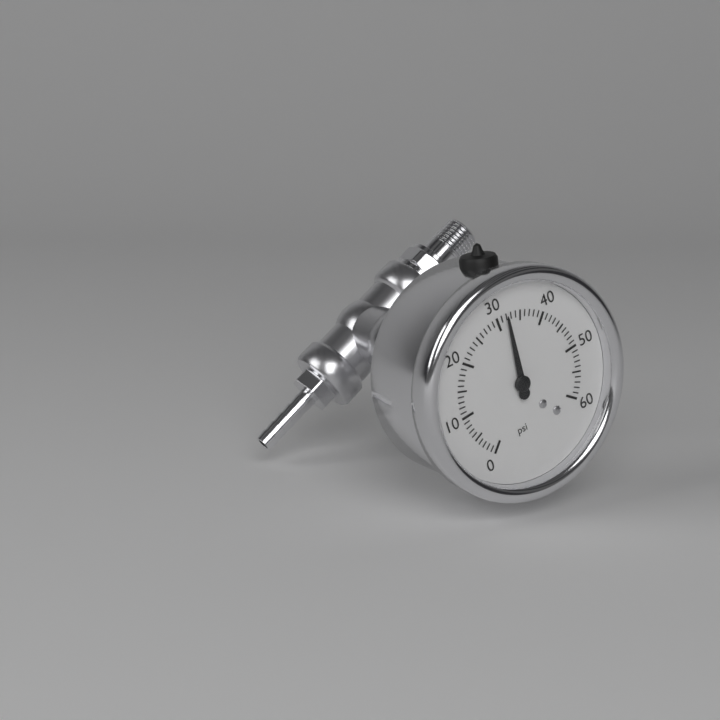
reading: 32 psi
